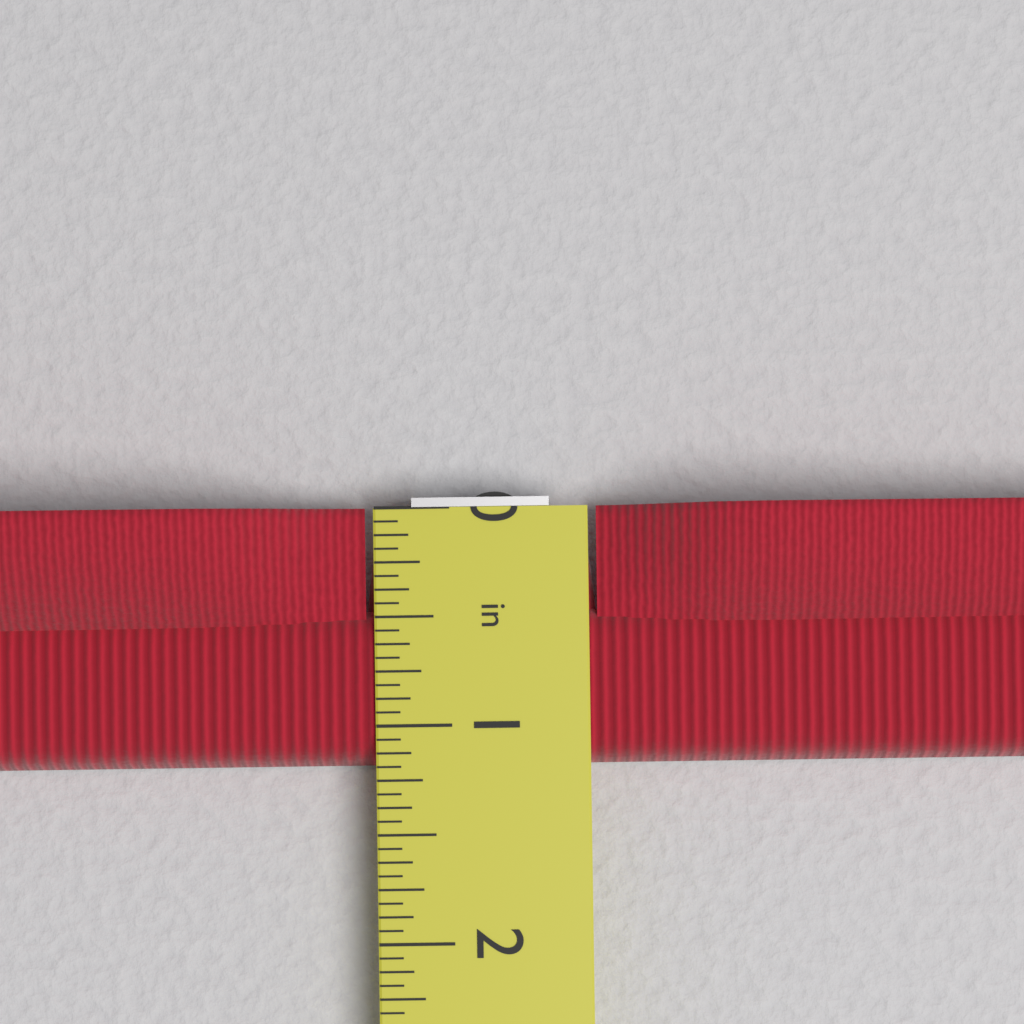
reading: 1.1875 in
